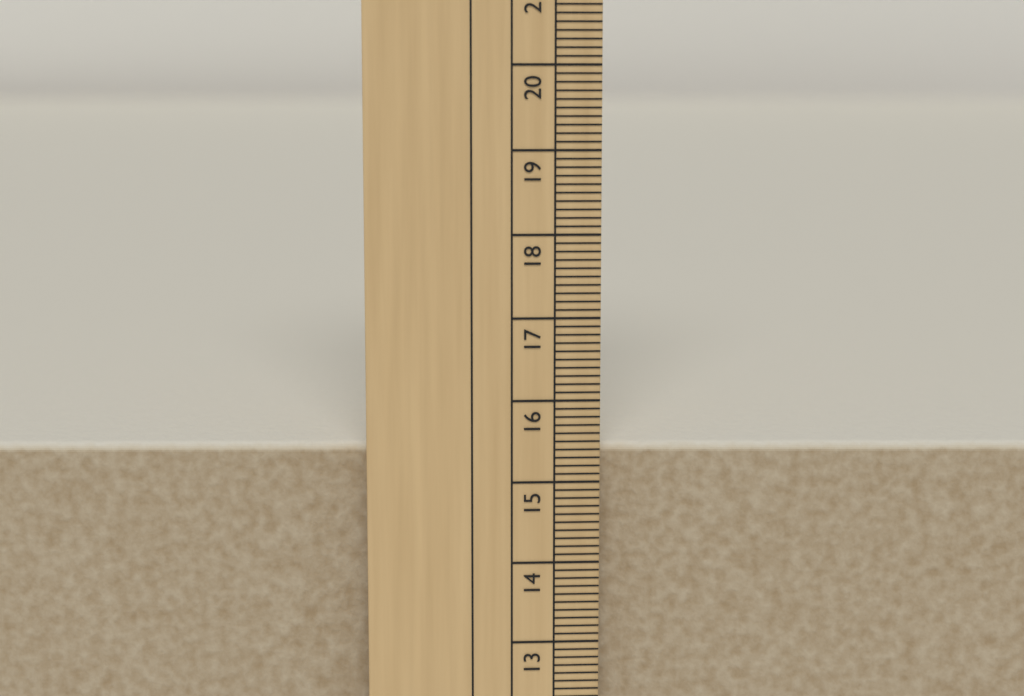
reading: 15.4 cm
